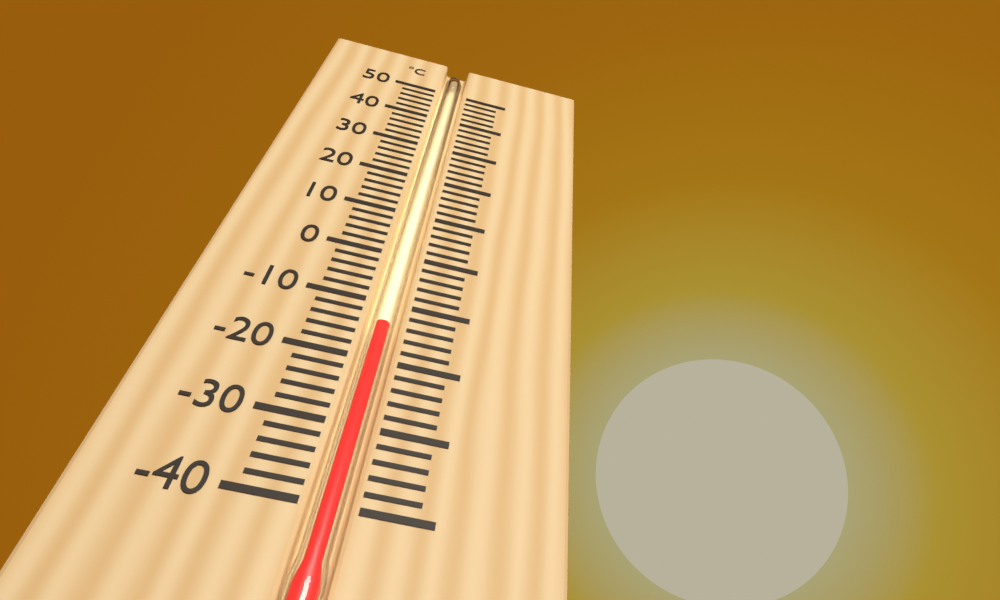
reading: -14 °C
